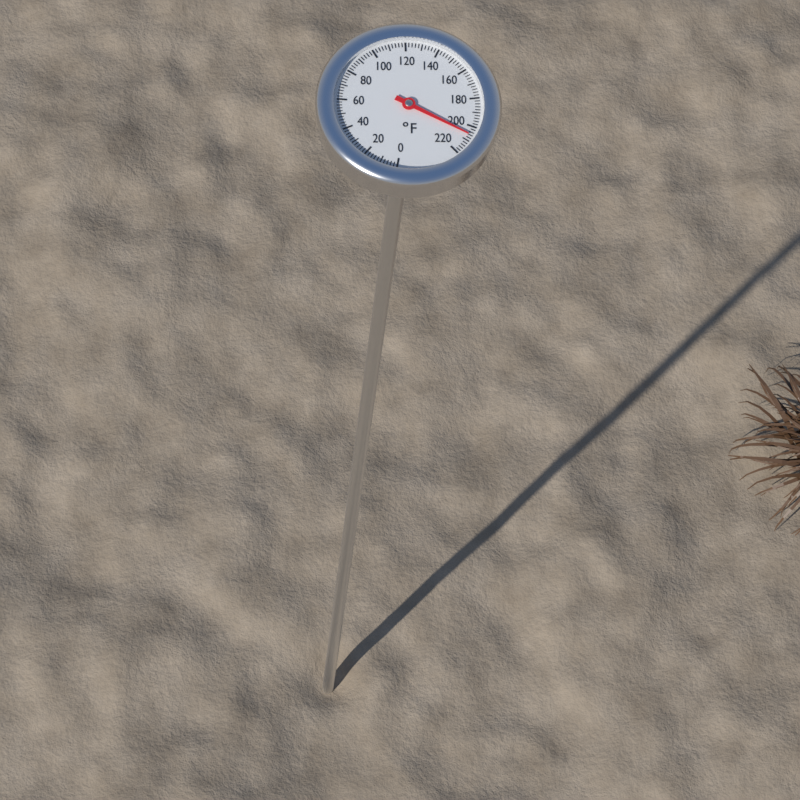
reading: 206 °F
